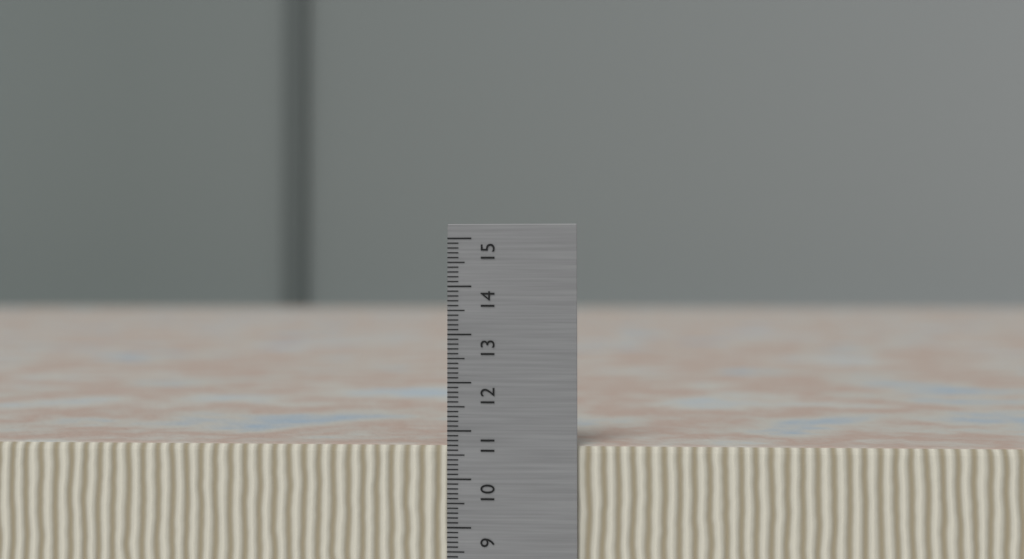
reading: 10.7 cm
